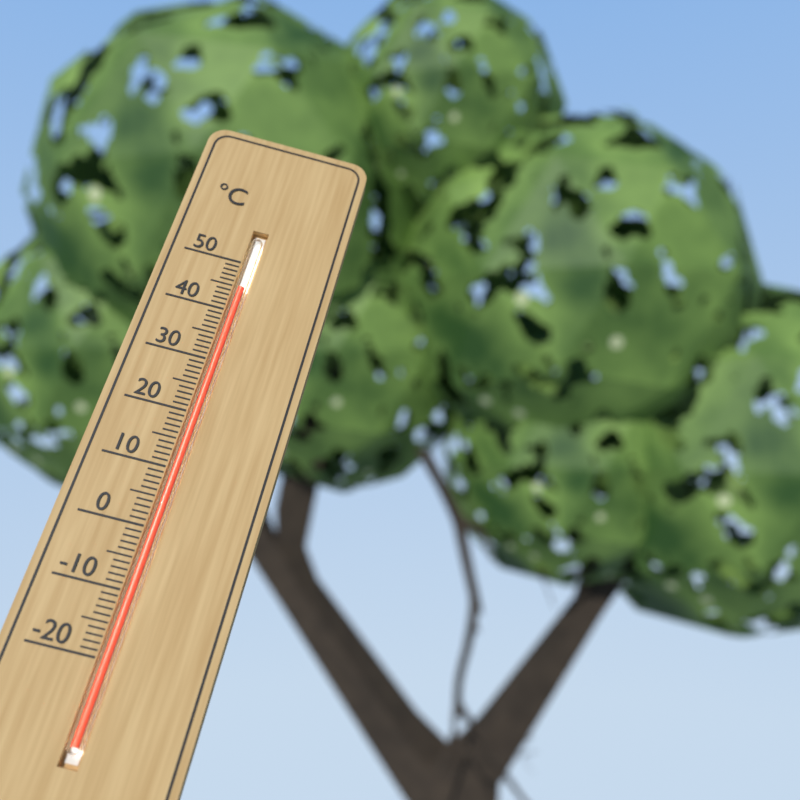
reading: 45 °C
